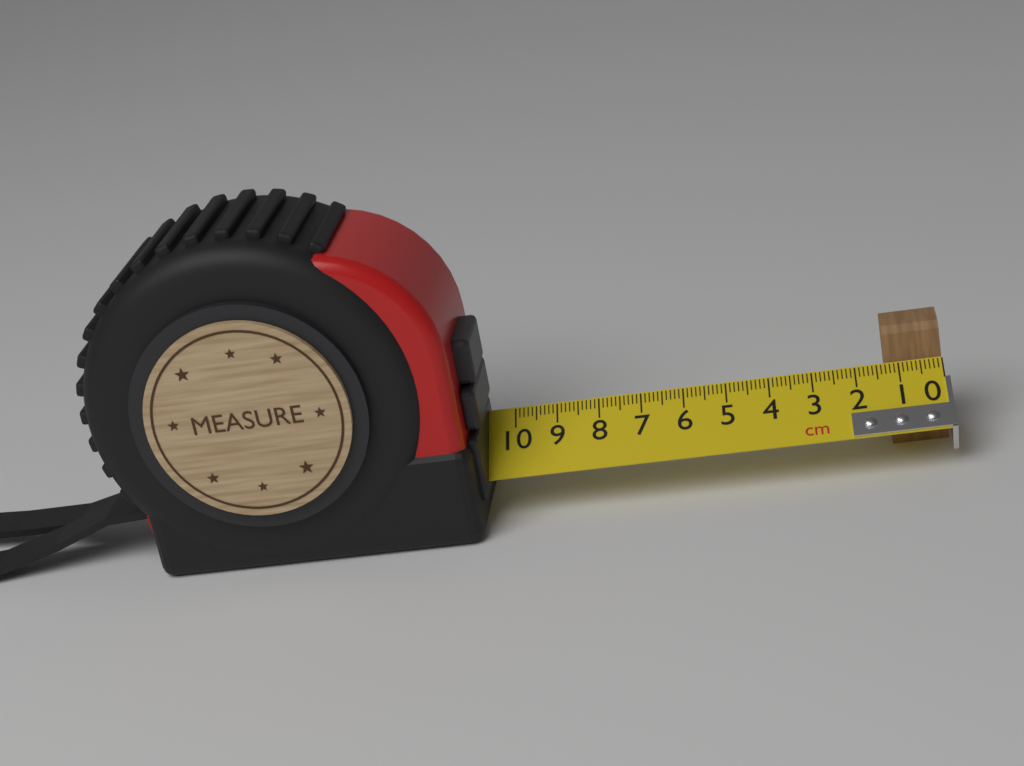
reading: 1.3 cm
